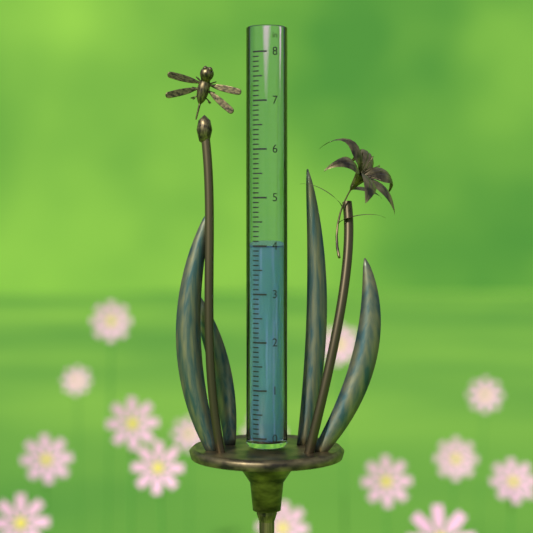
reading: 4.0 in
